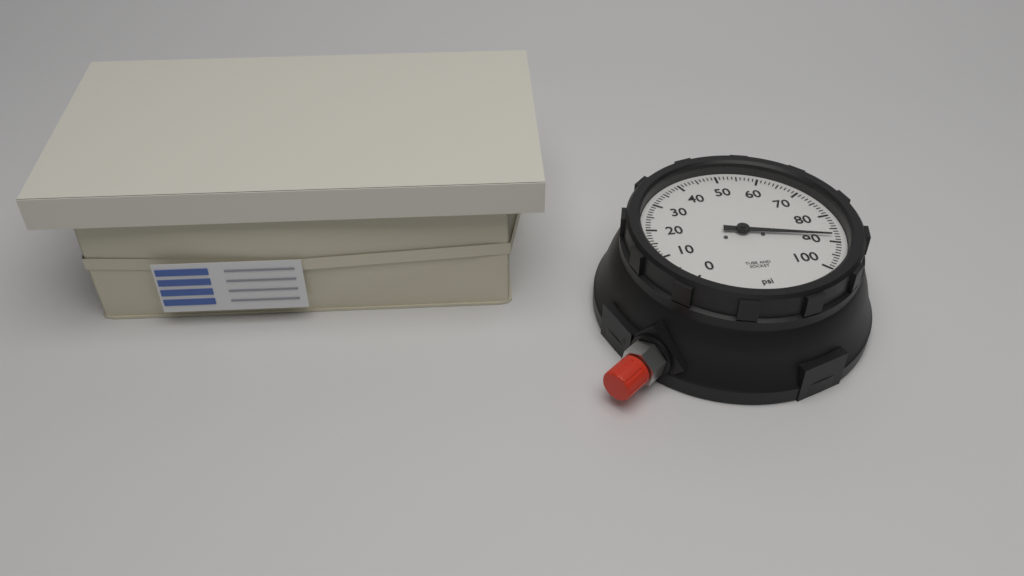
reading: 88 psi
